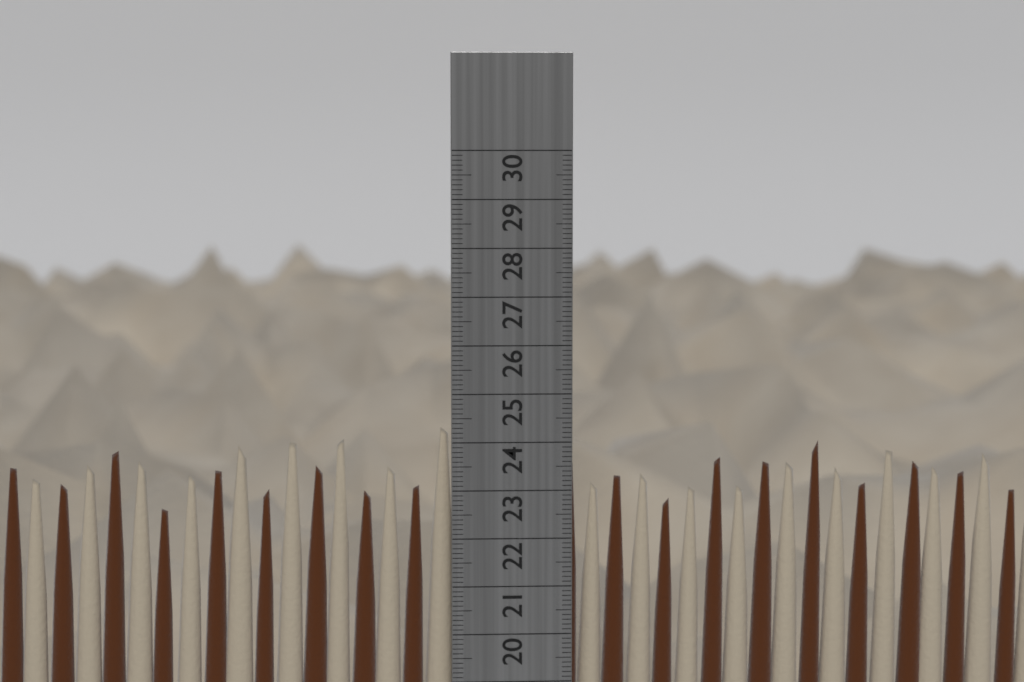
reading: 24.4 cm
